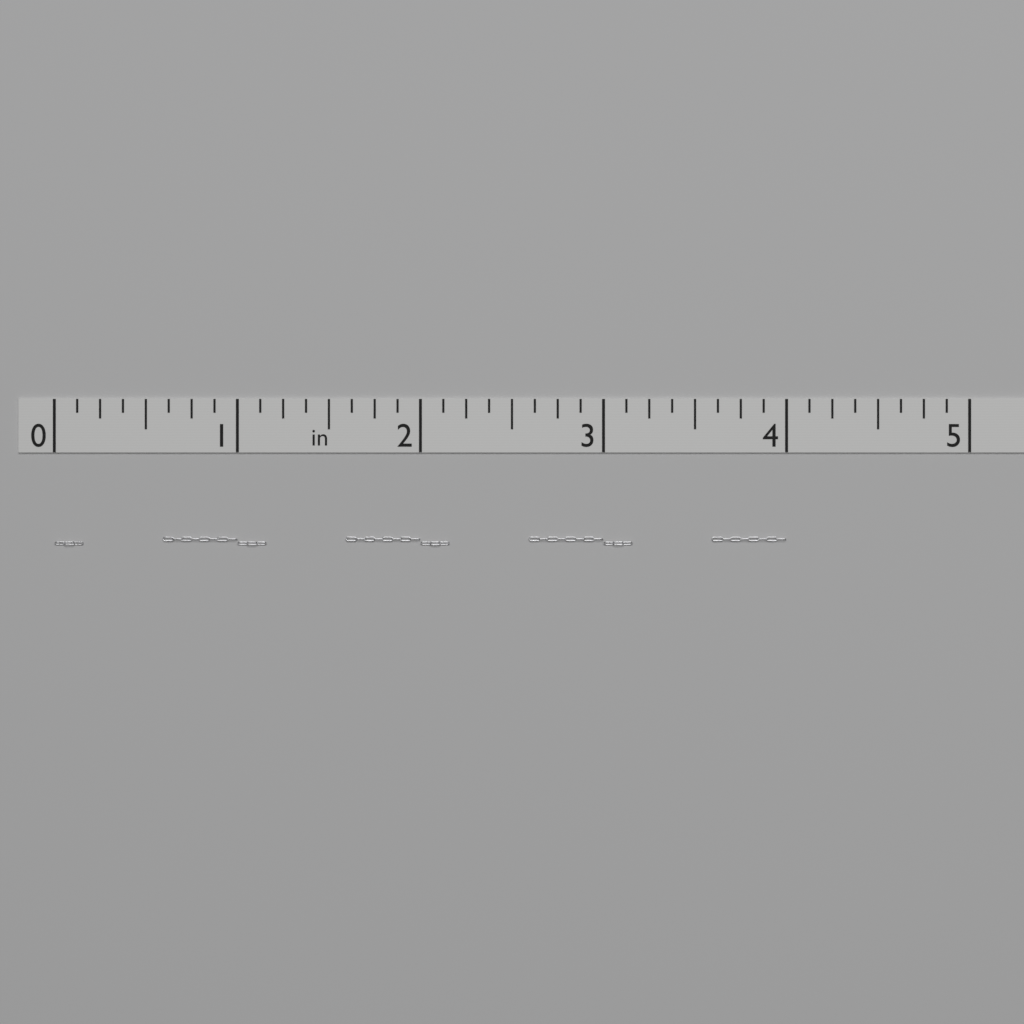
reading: 4.000 in
